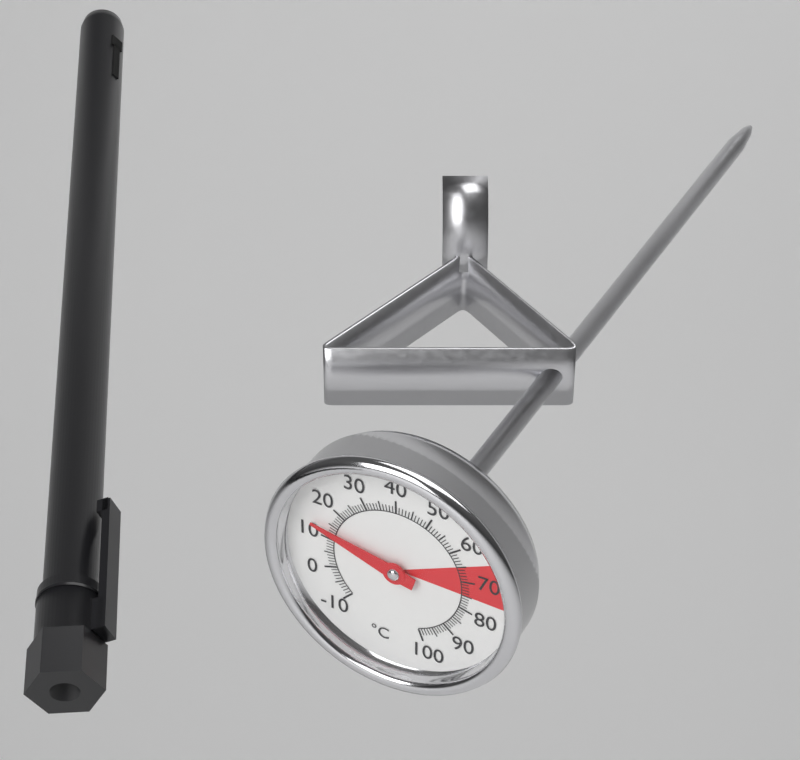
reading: 13 °C
